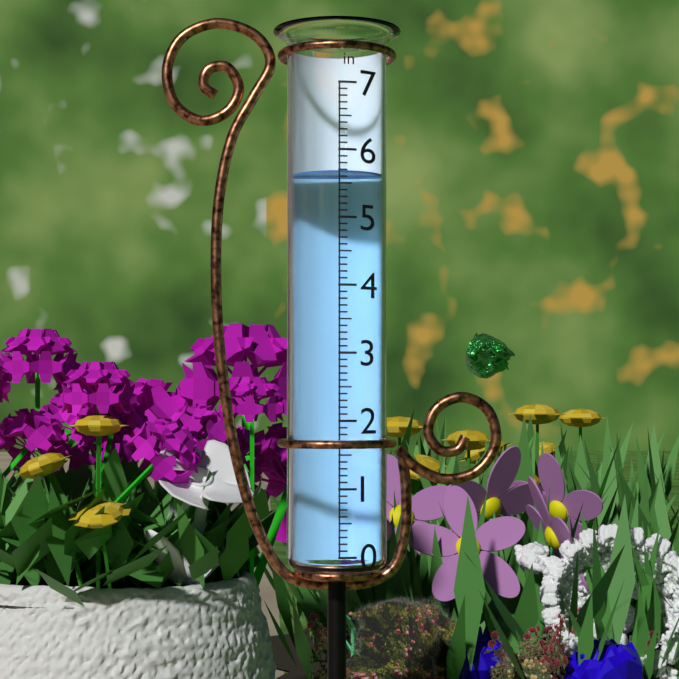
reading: 5.7 in
